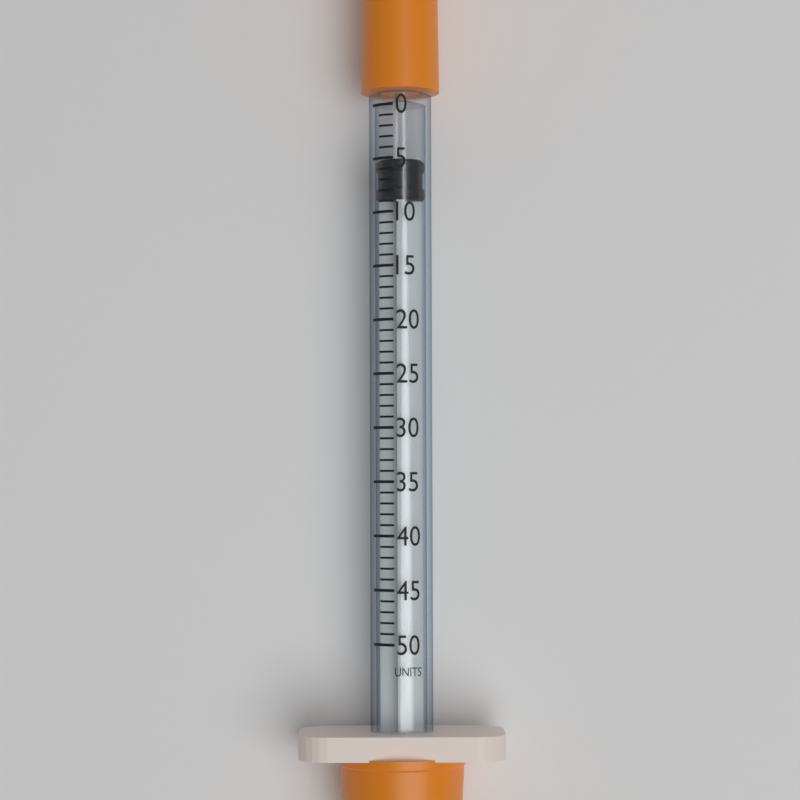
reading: 5 units
